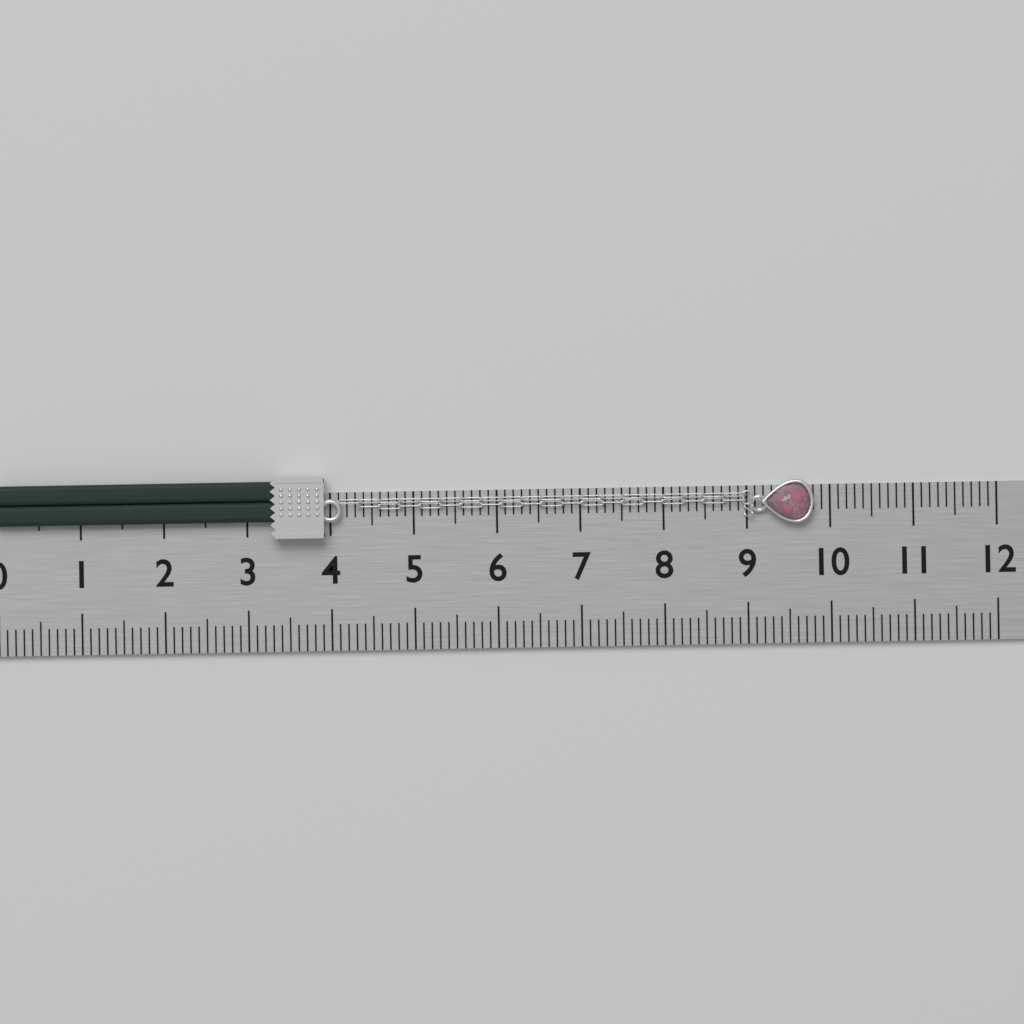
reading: 9.8 (no unit)
